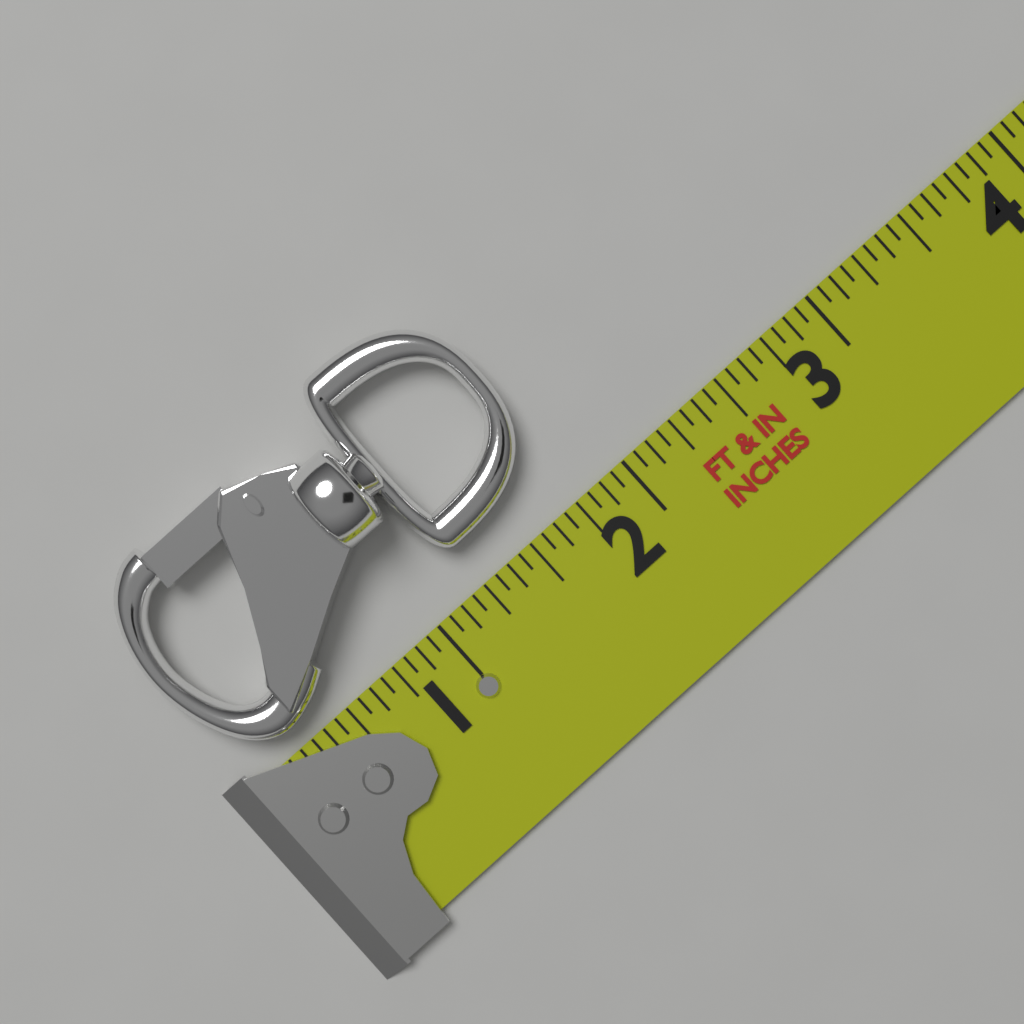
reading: 1.8125 in
